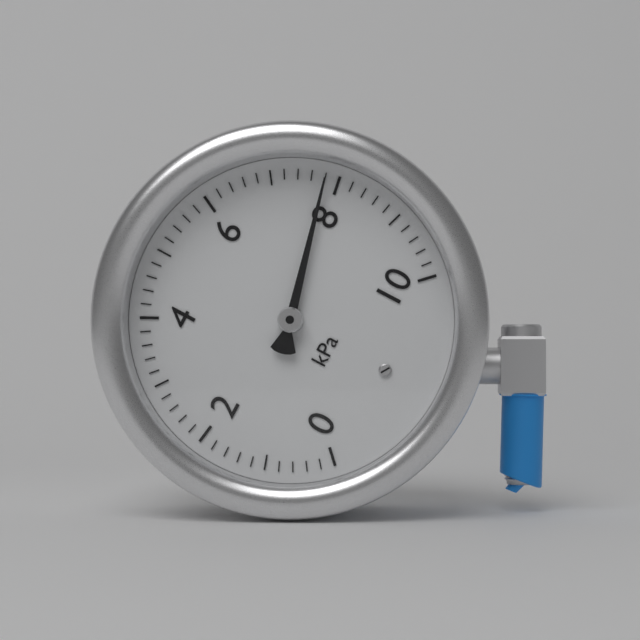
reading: 7.8 kPa
